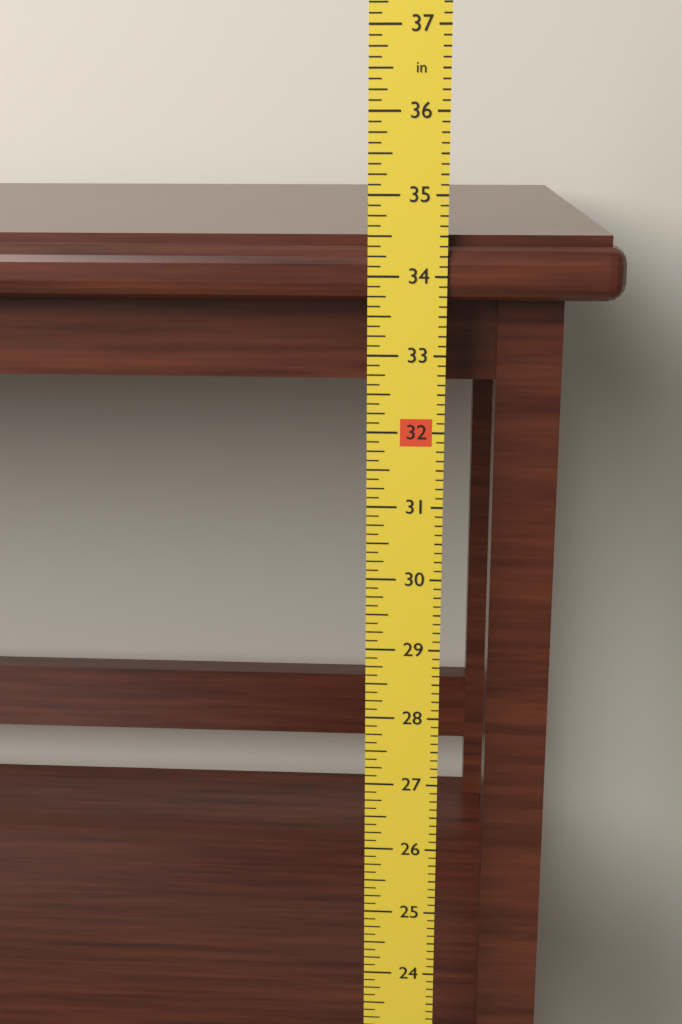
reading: 34.500 in
